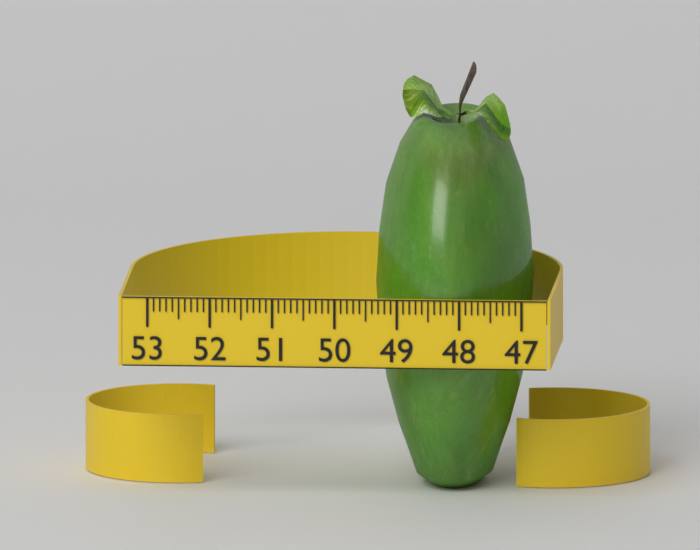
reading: 49.5 (no unit)
